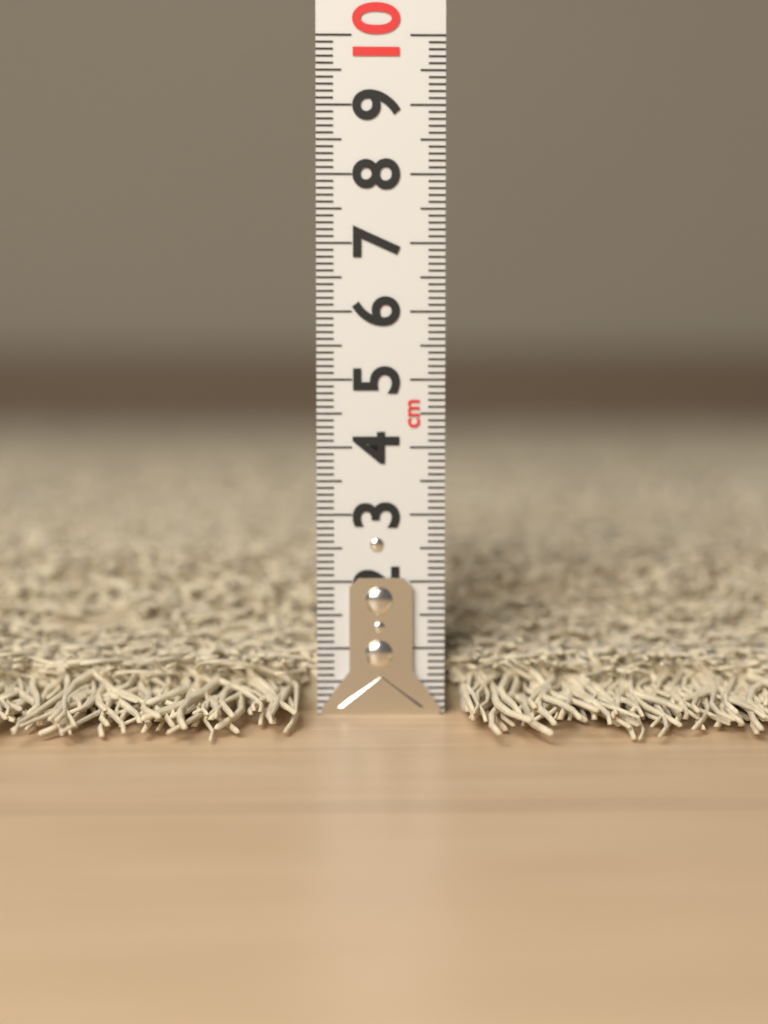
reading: 2.2 cm
